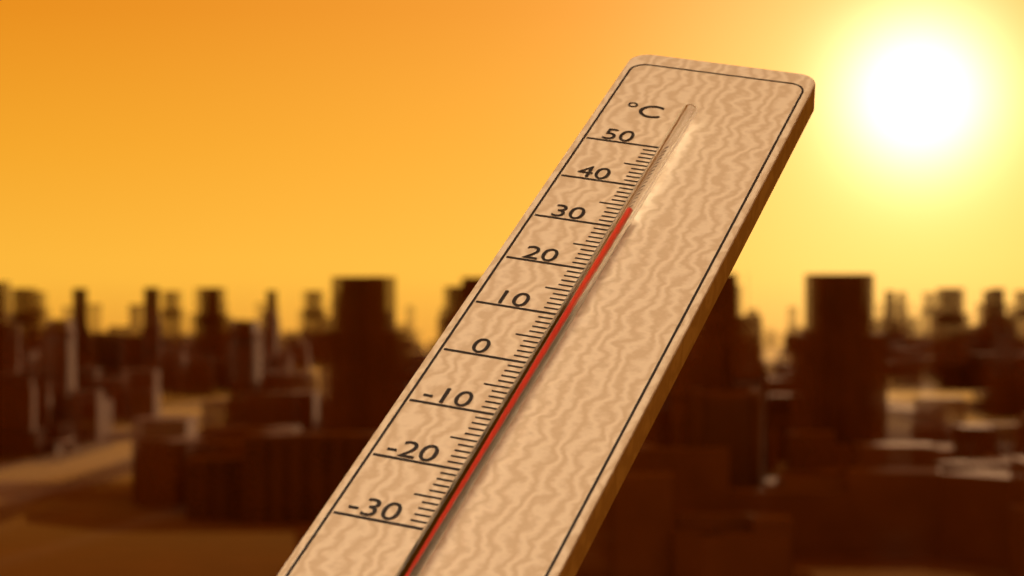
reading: 31 °C
